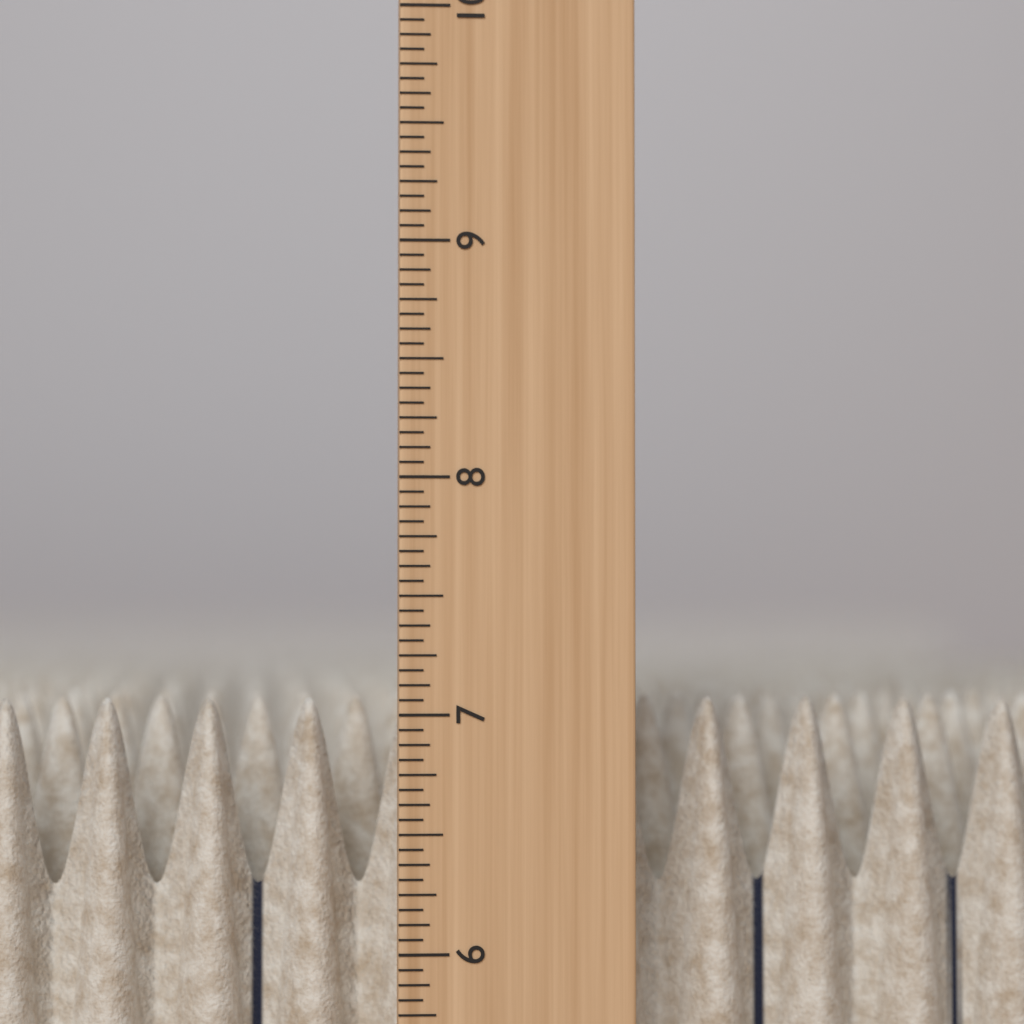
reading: 7.0625 in
